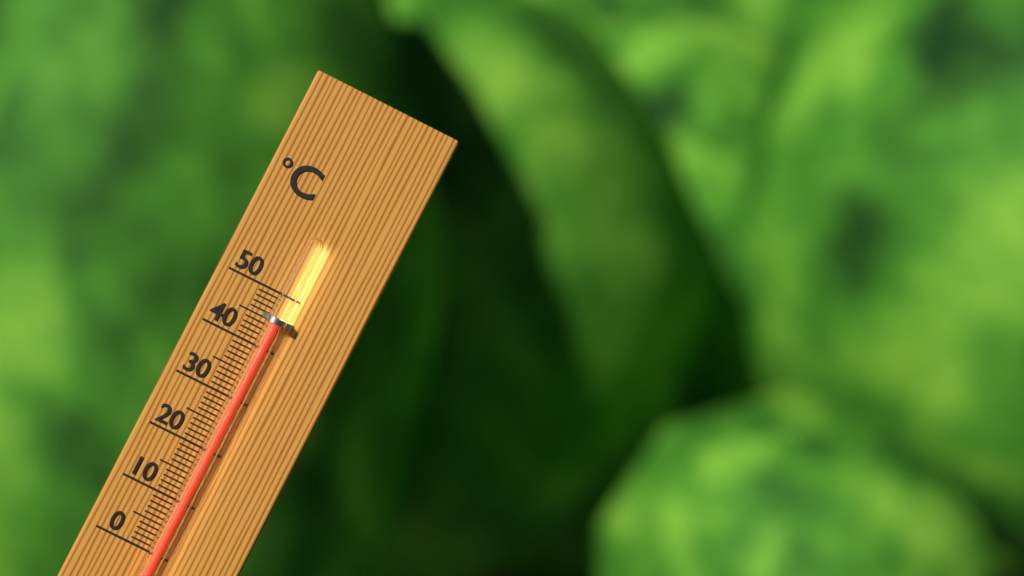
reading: 45 °C
